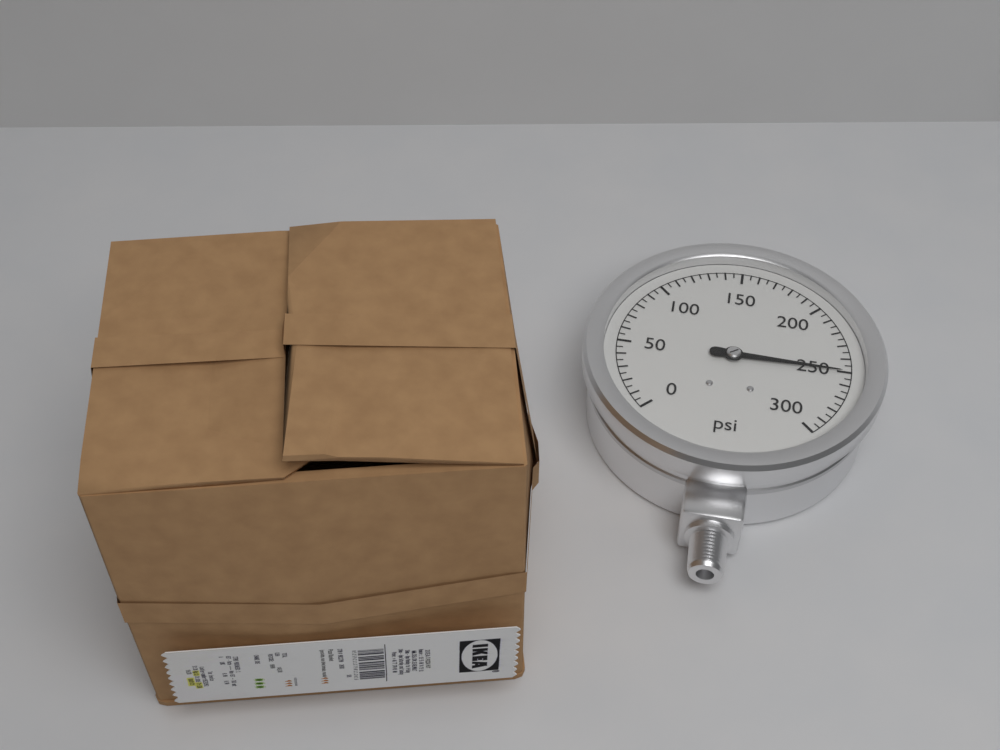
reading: 250 psi
